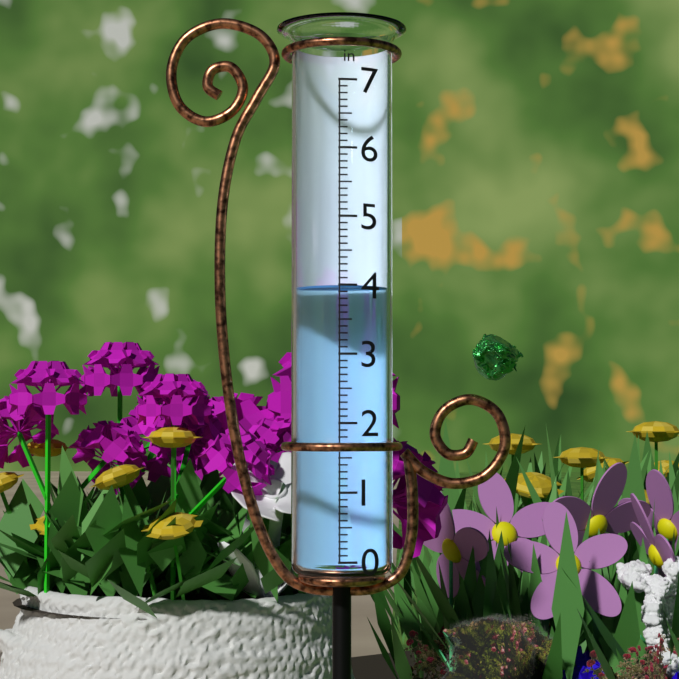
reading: 4.0 in
